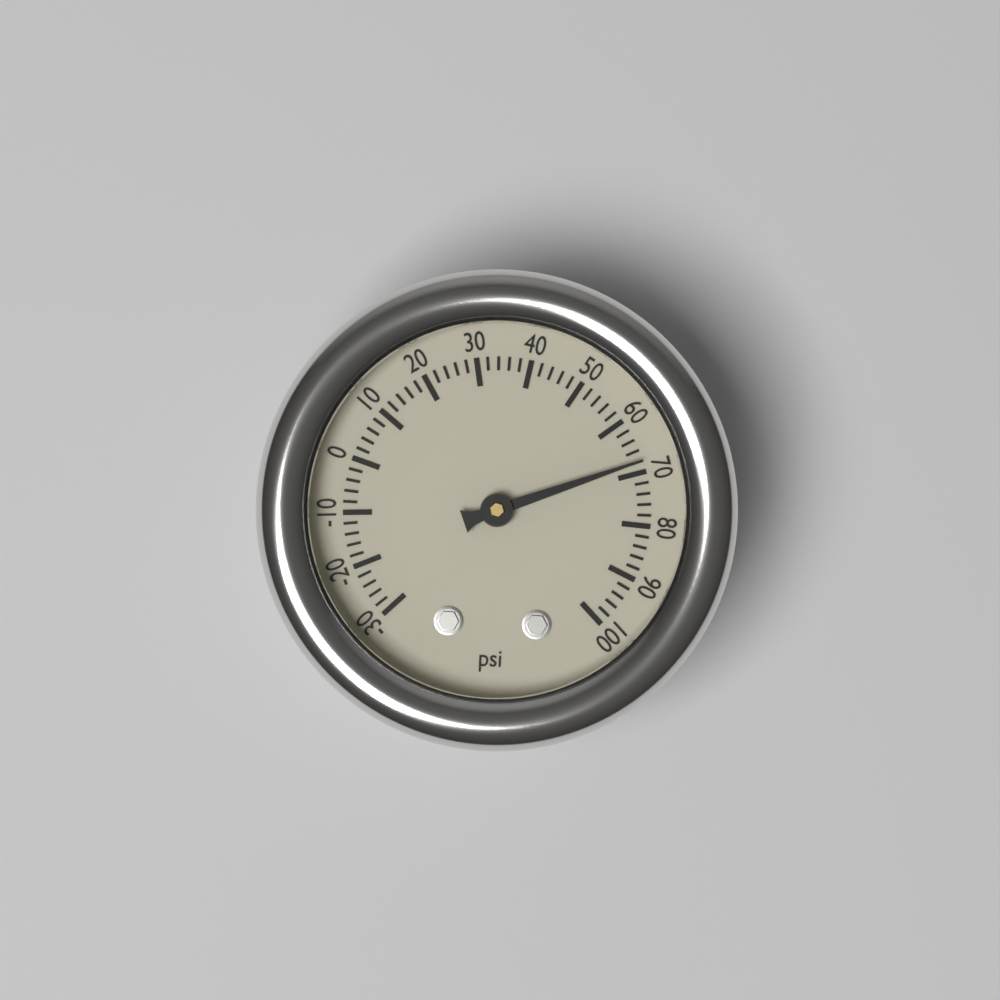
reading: 68 psi
